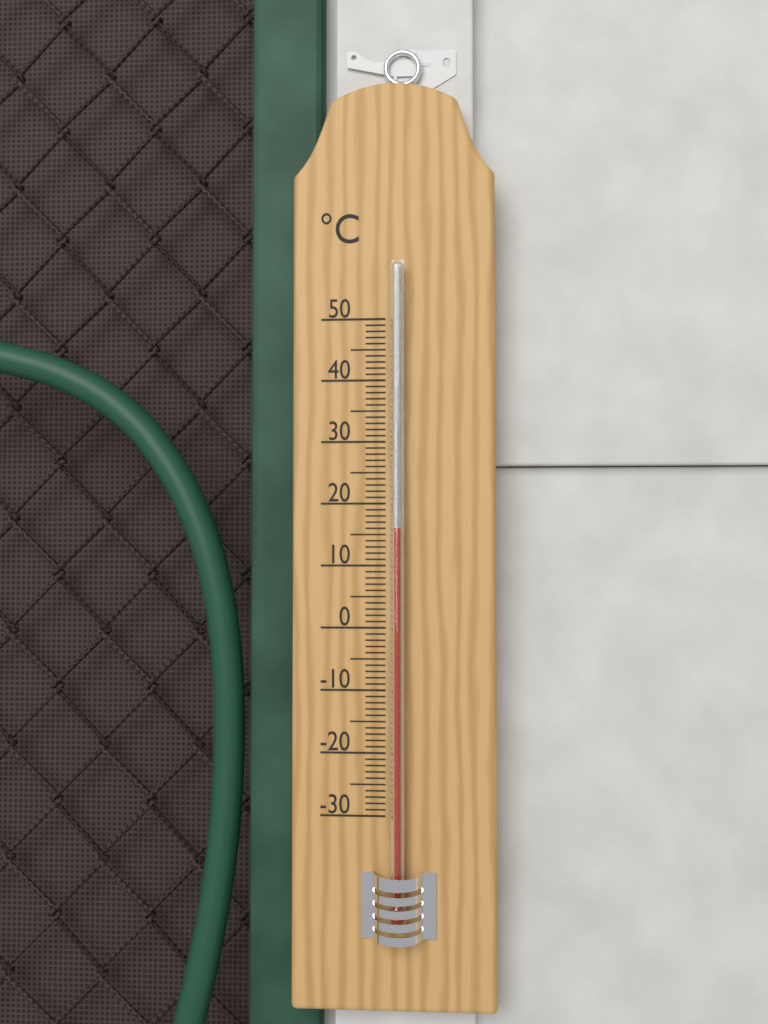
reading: 16 °C
